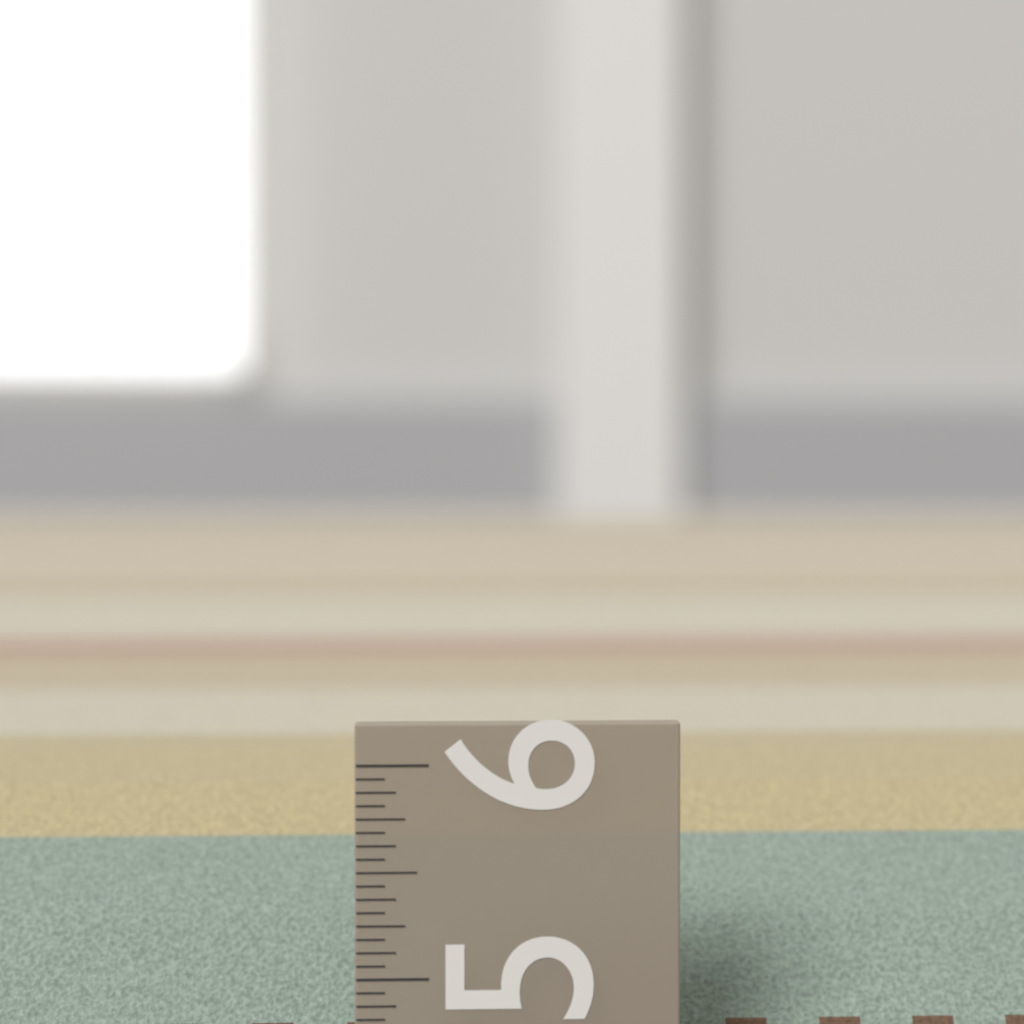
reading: 5.6875 in
